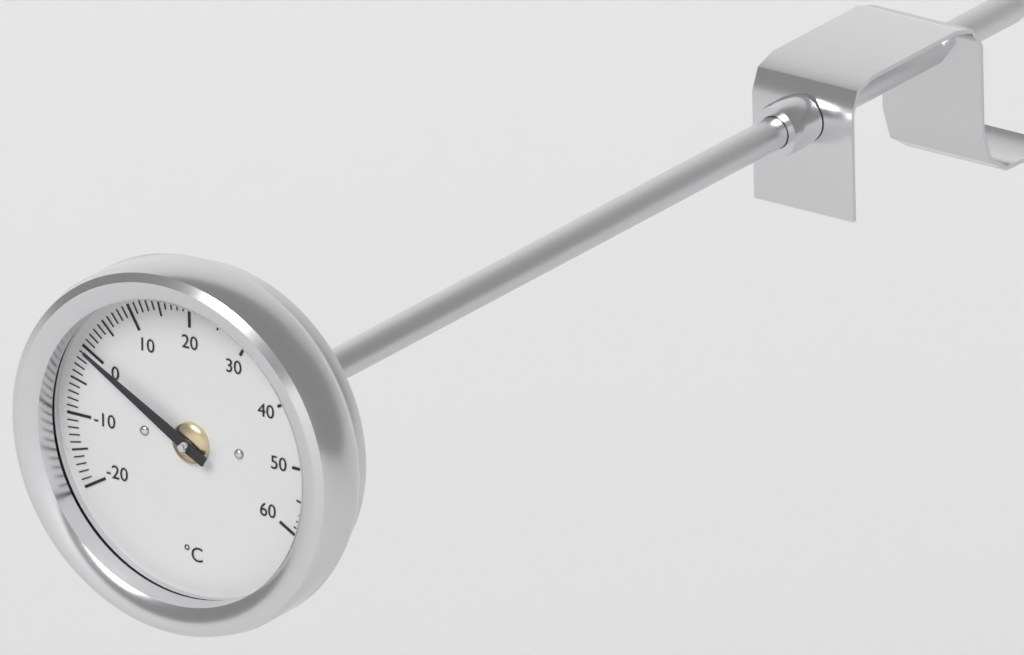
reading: 0 °C
